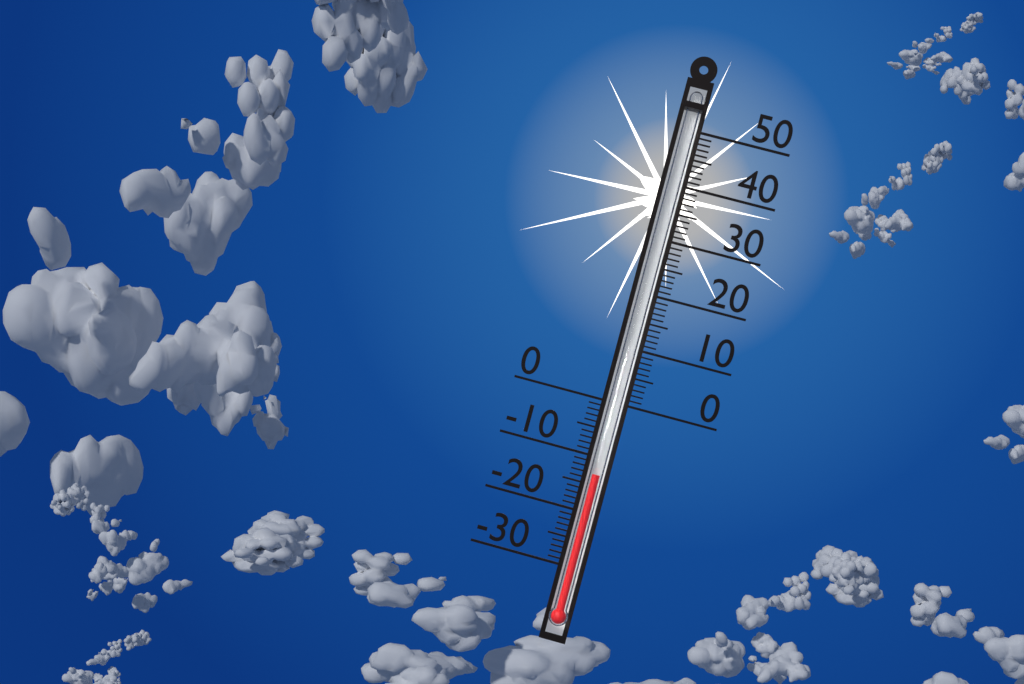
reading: -13 (no unit)
